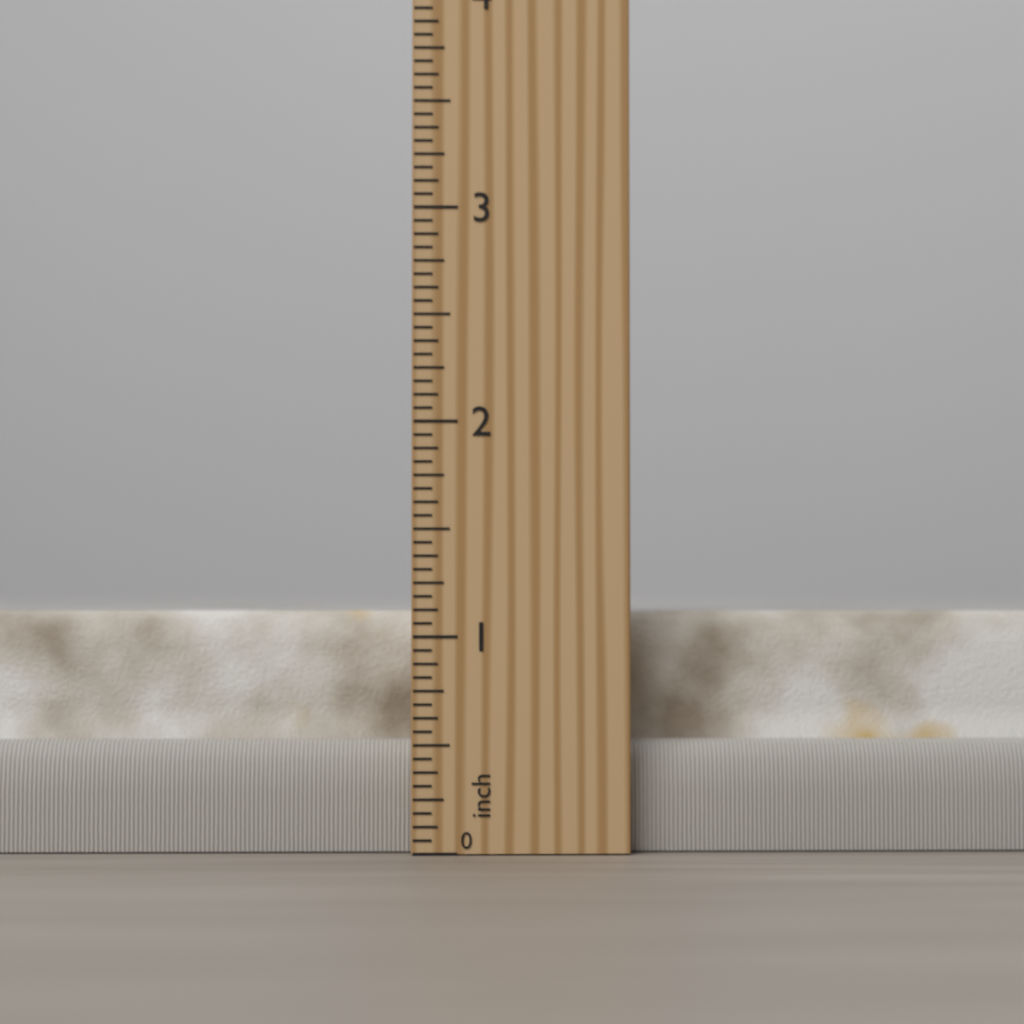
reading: 1.1250 inch
